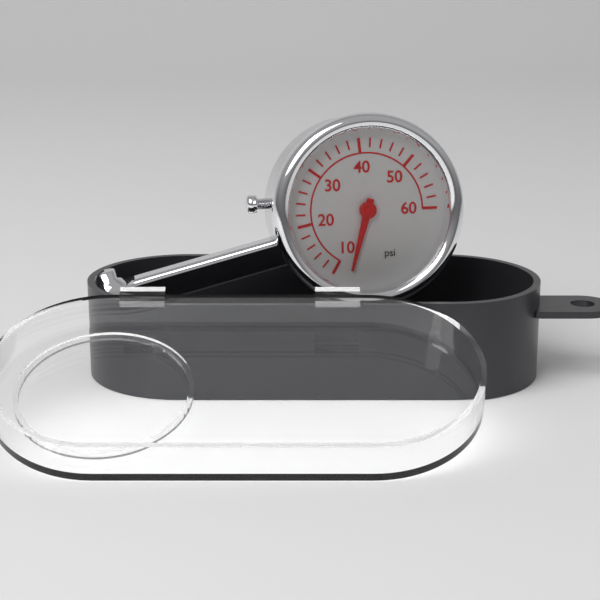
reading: 7 psi
